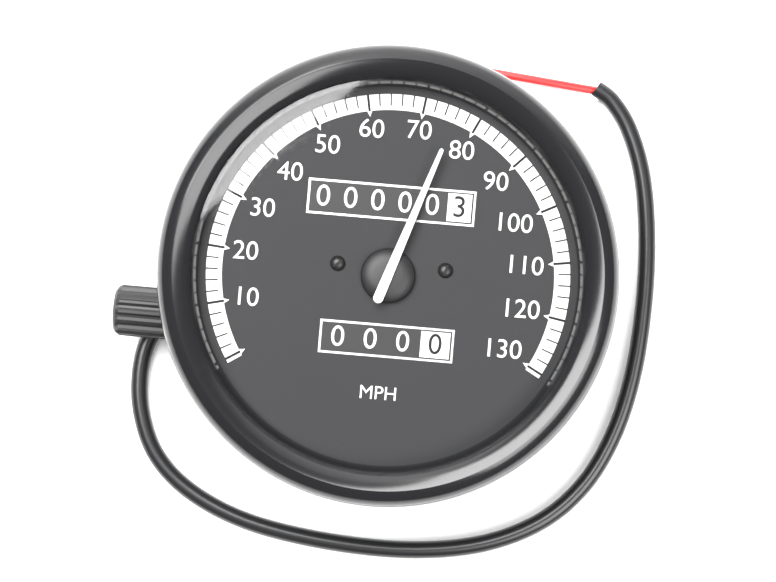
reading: 76 MPH
